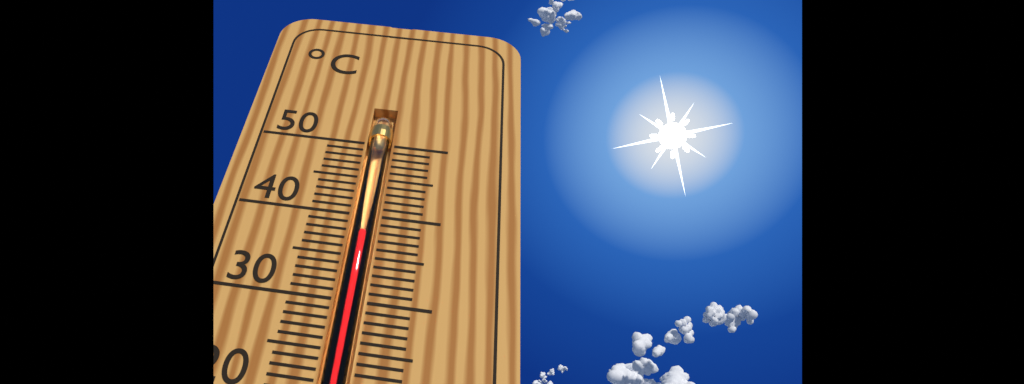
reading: 38 °C
